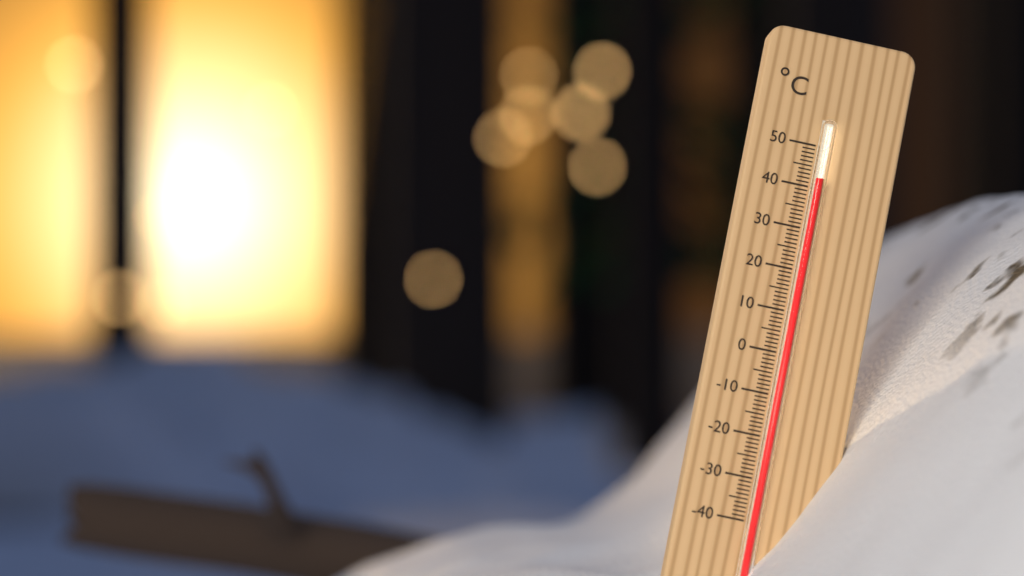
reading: 42 °C
